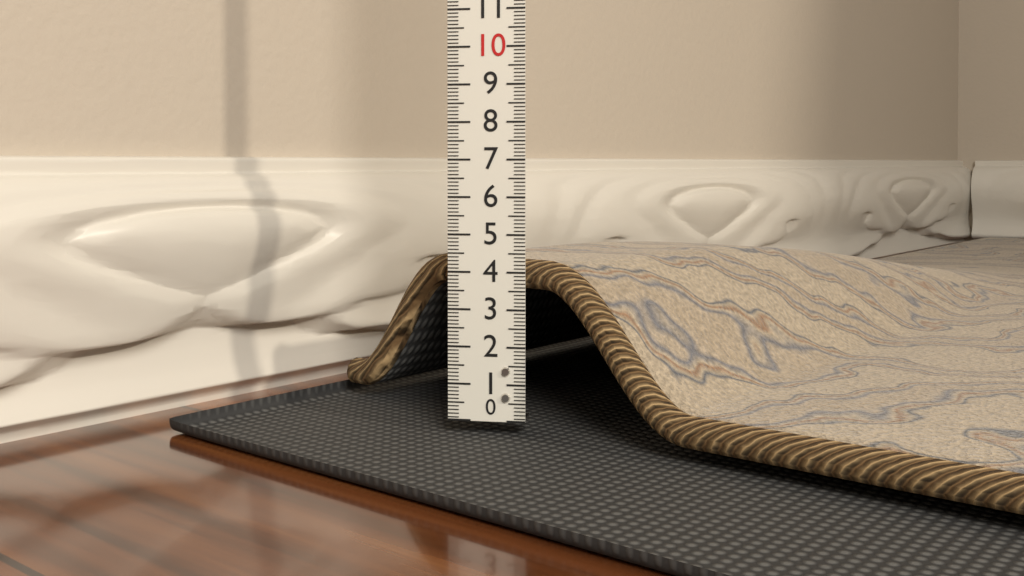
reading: 4.3 (no unit)
